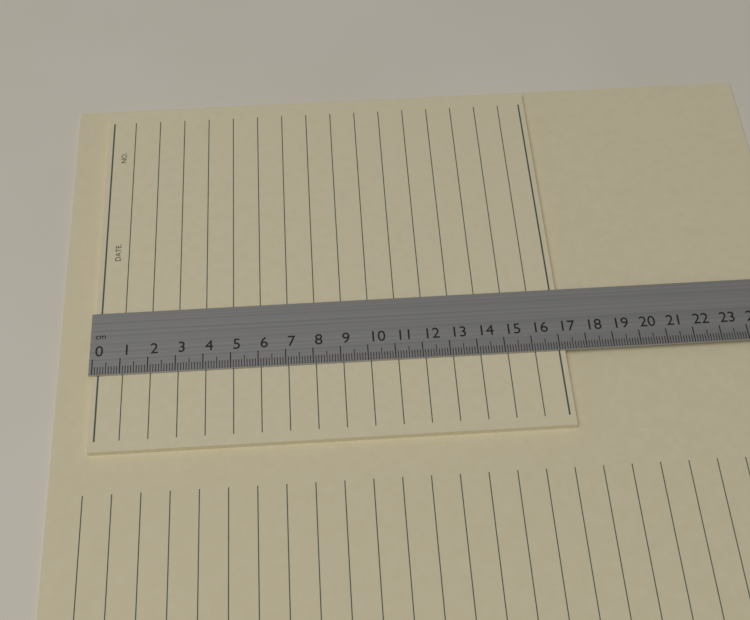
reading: 17.2 cm
